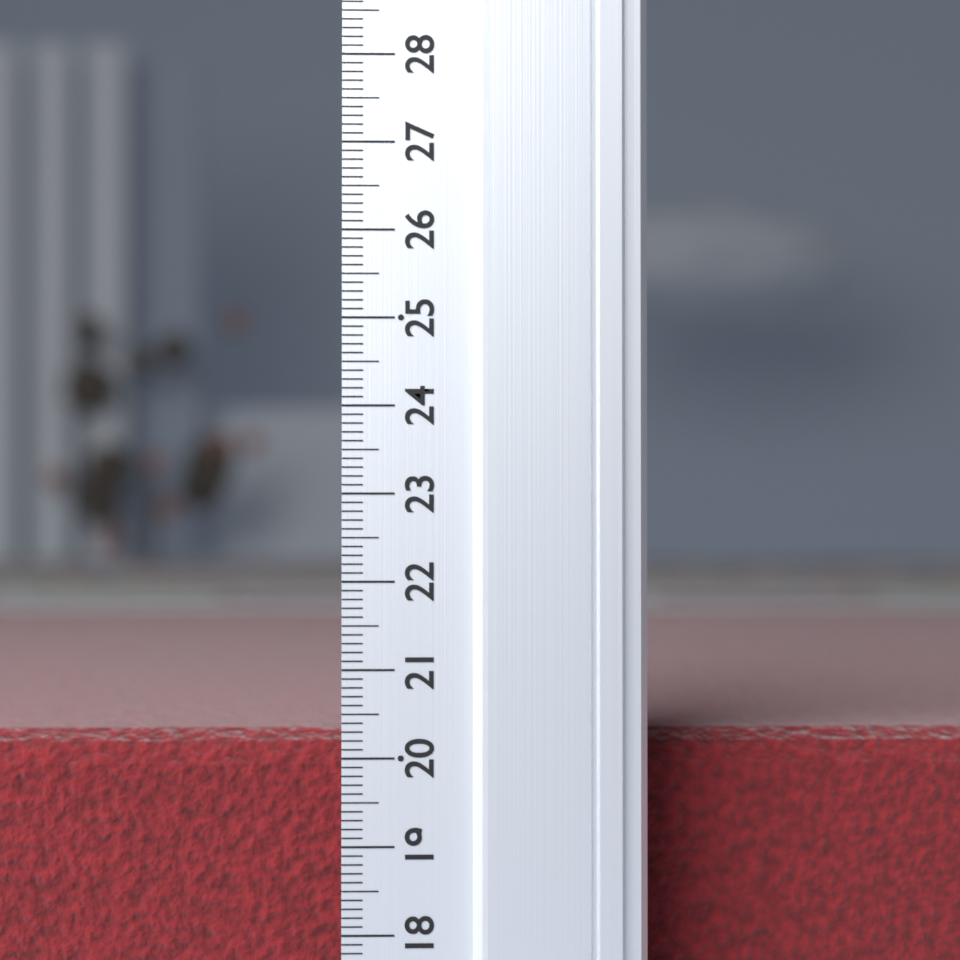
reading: 20.2 (no unit)
